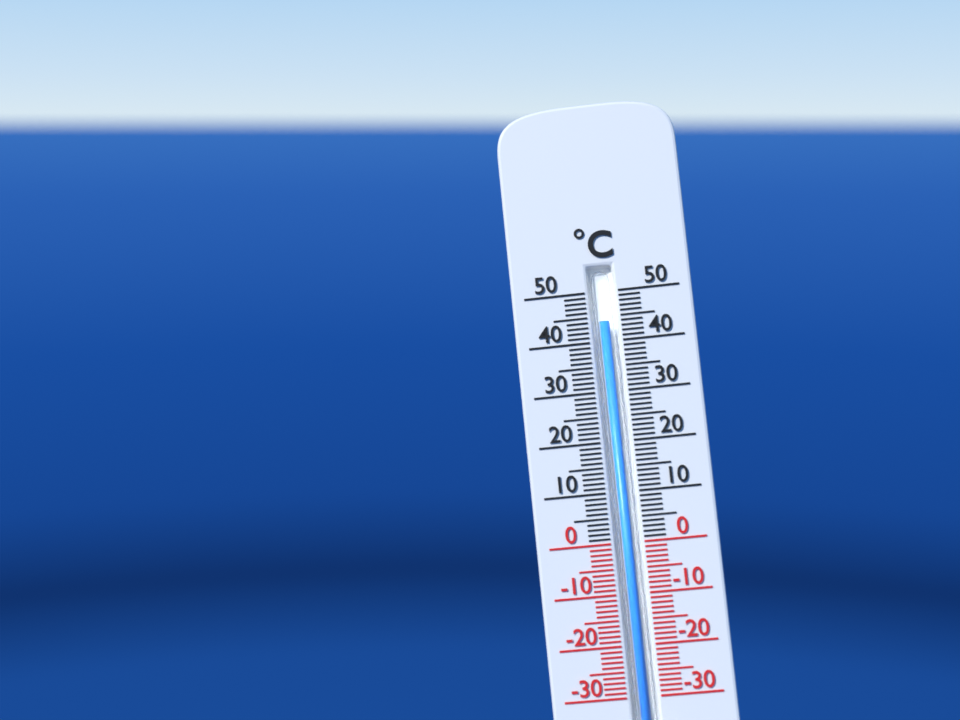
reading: 44 °C
